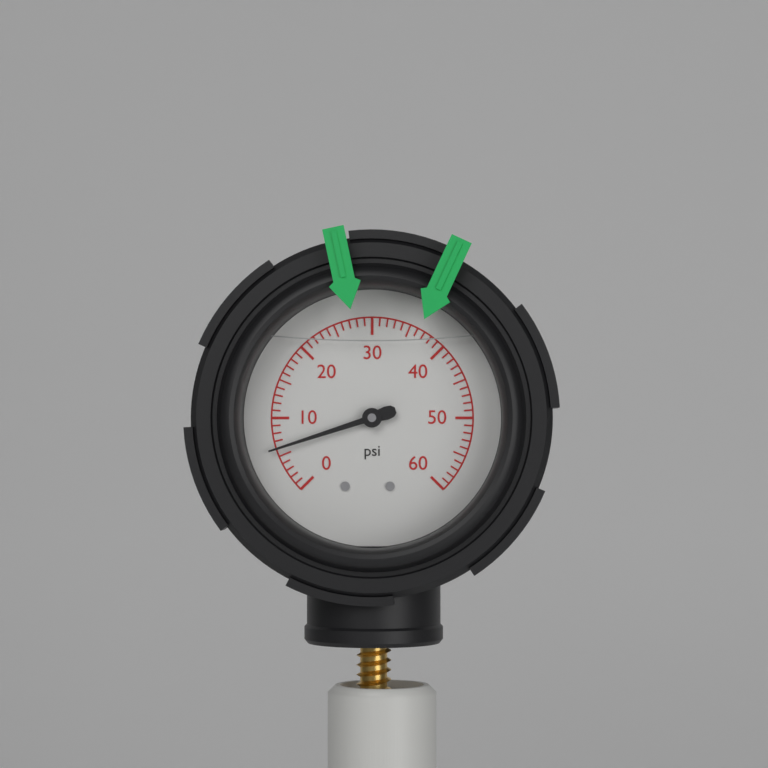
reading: 6 psi
